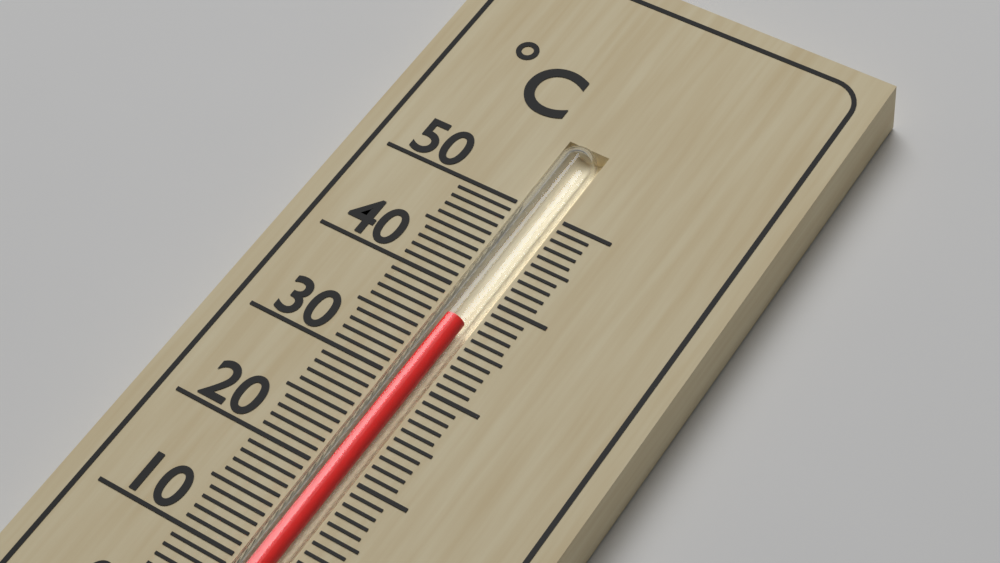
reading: 37 °C
